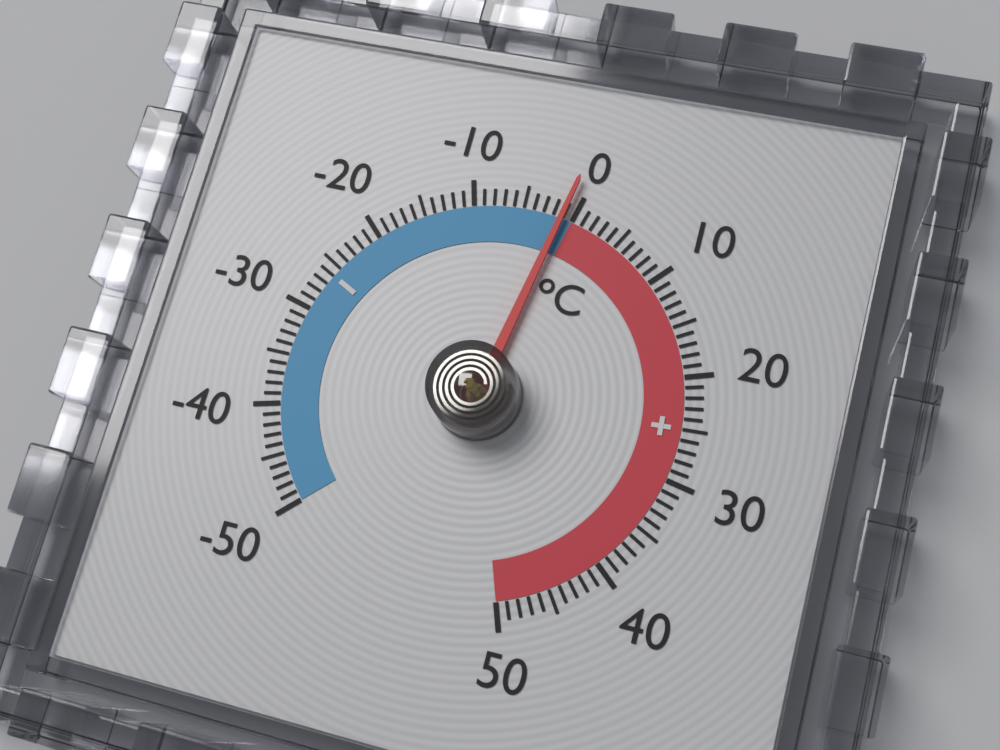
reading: -1 °C
